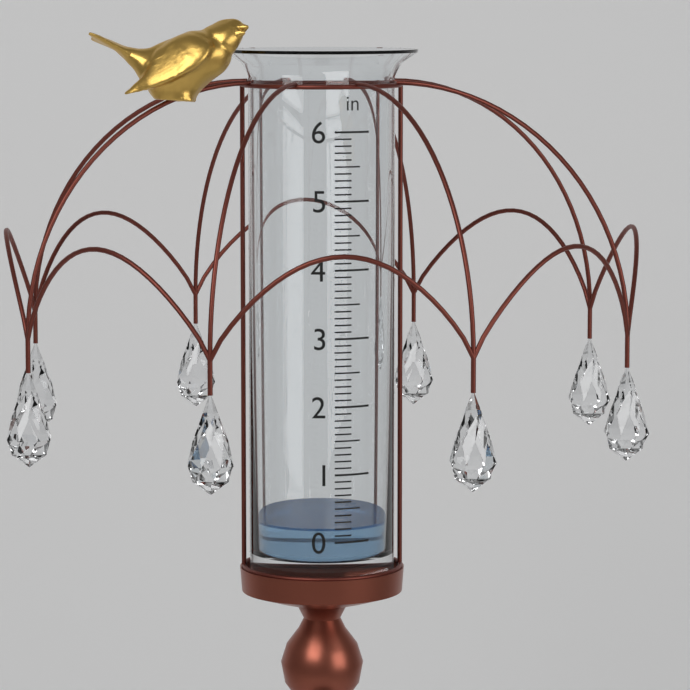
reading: 0.2 in
